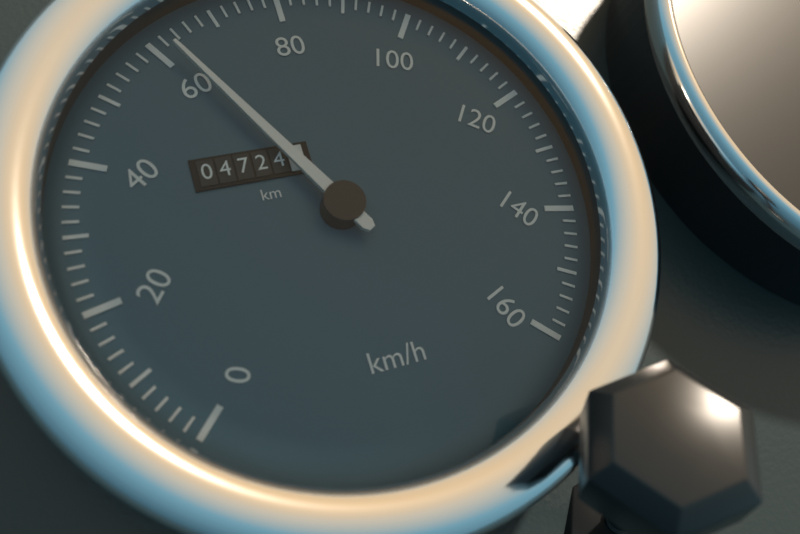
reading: 62 km/h
